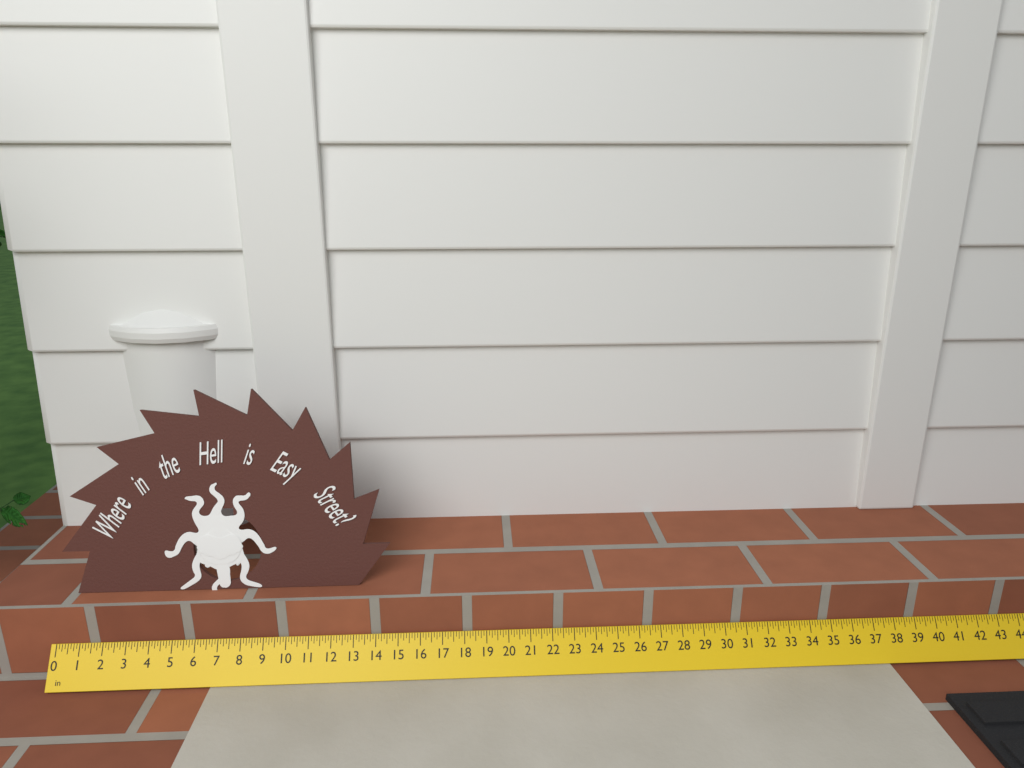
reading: 14.625 in
